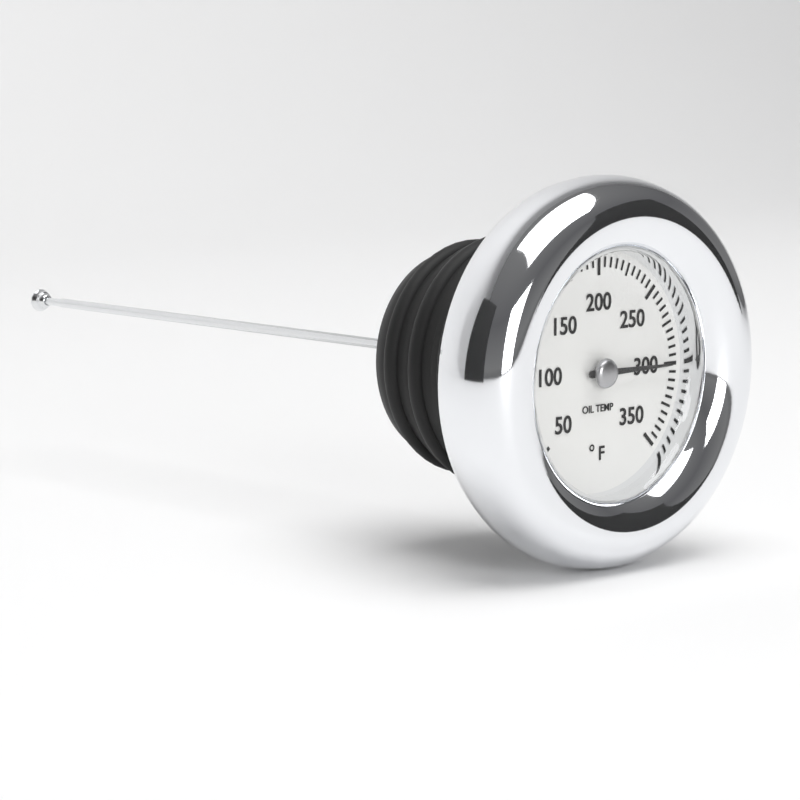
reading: 300 °F
